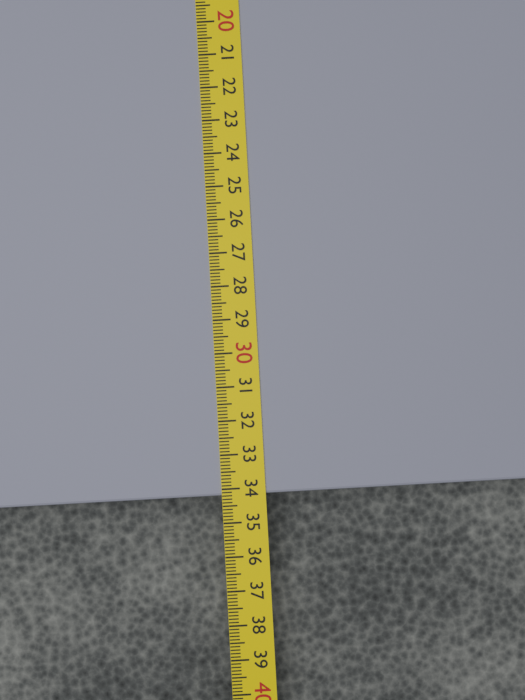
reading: 34.2 cm
